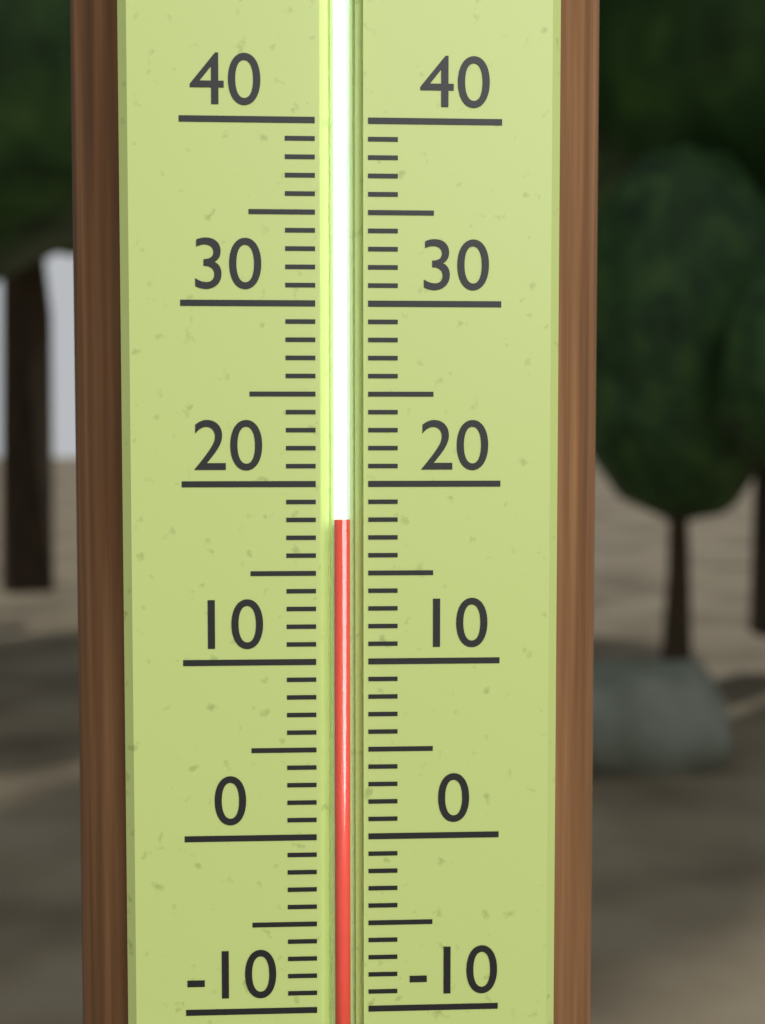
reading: 18 (no unit)
